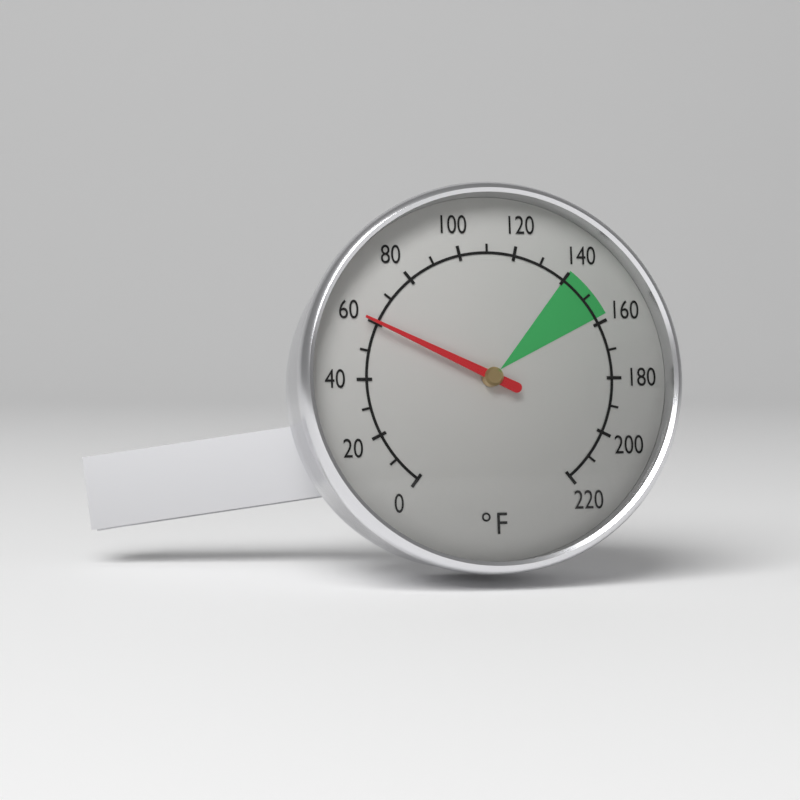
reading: 60 °F
